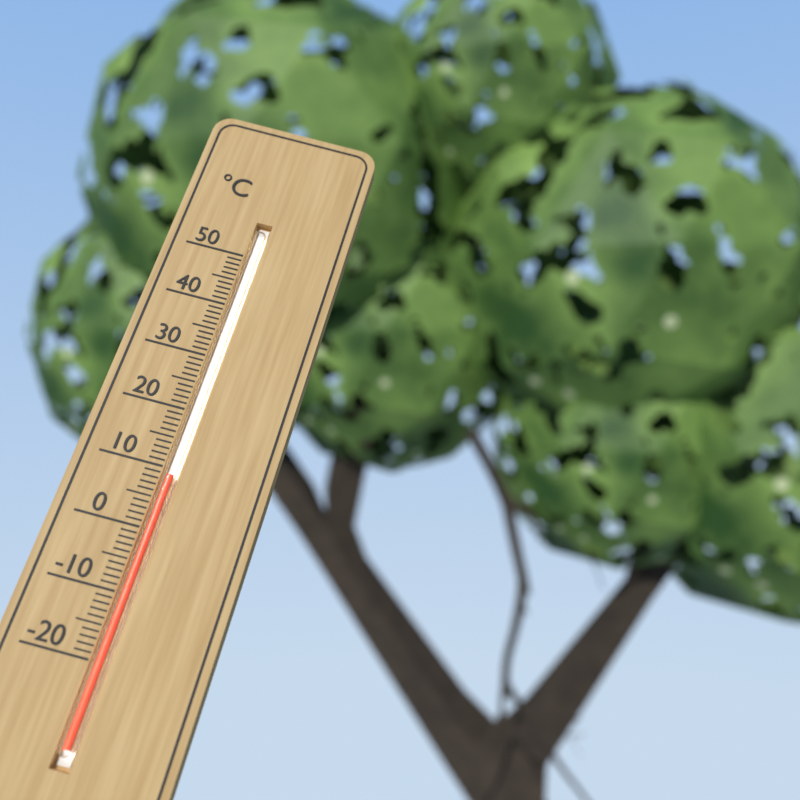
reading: 9 °C
